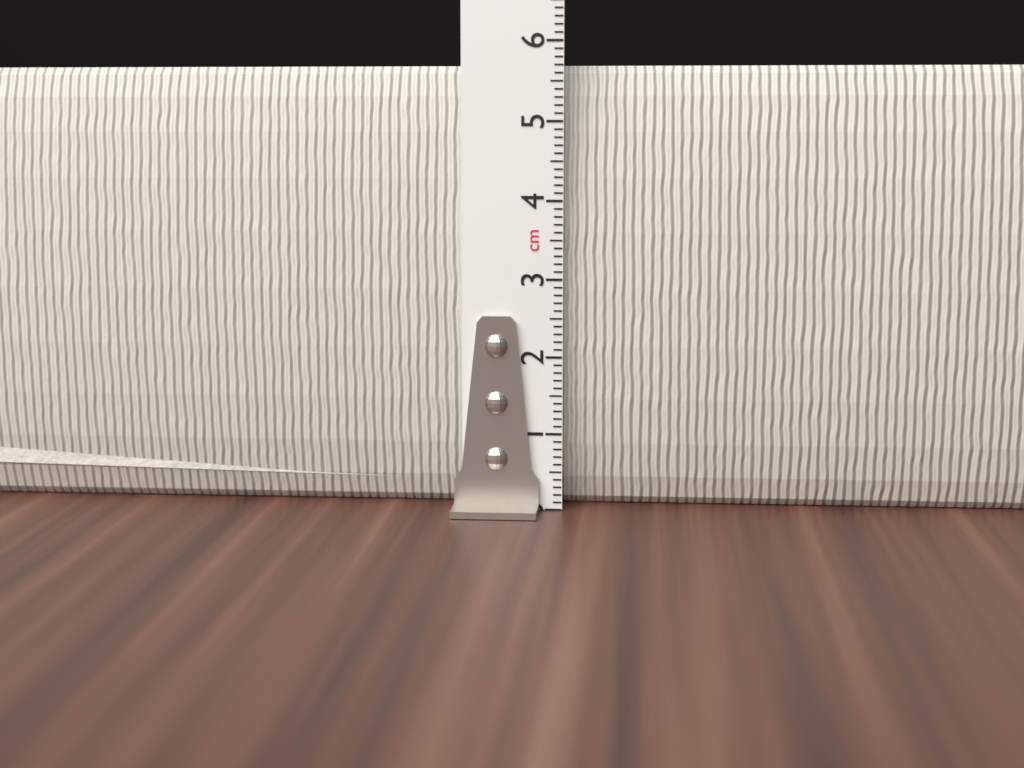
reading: 5.7 cm
